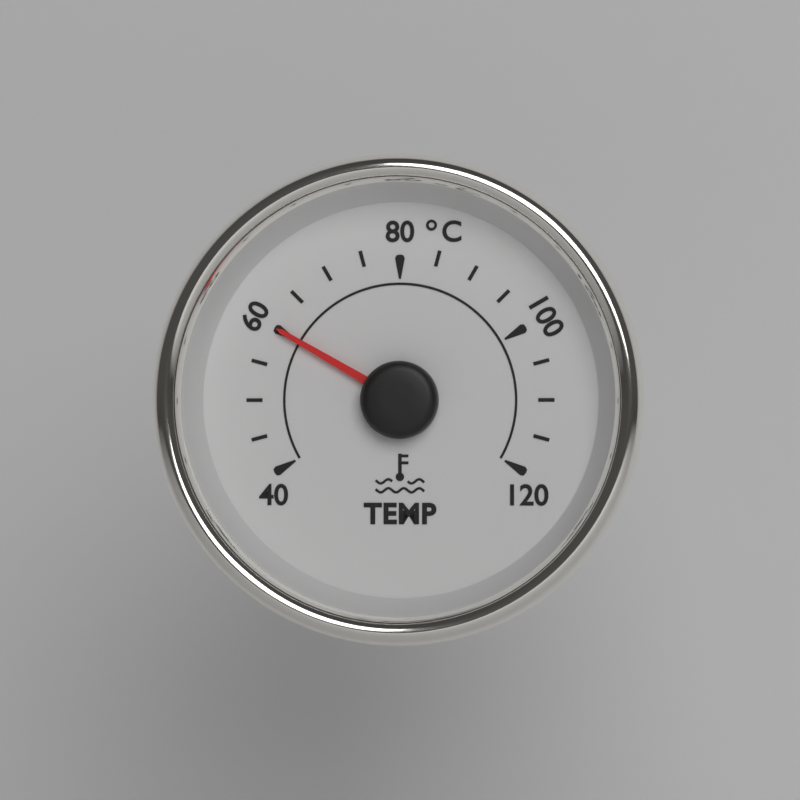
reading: 60 °C
